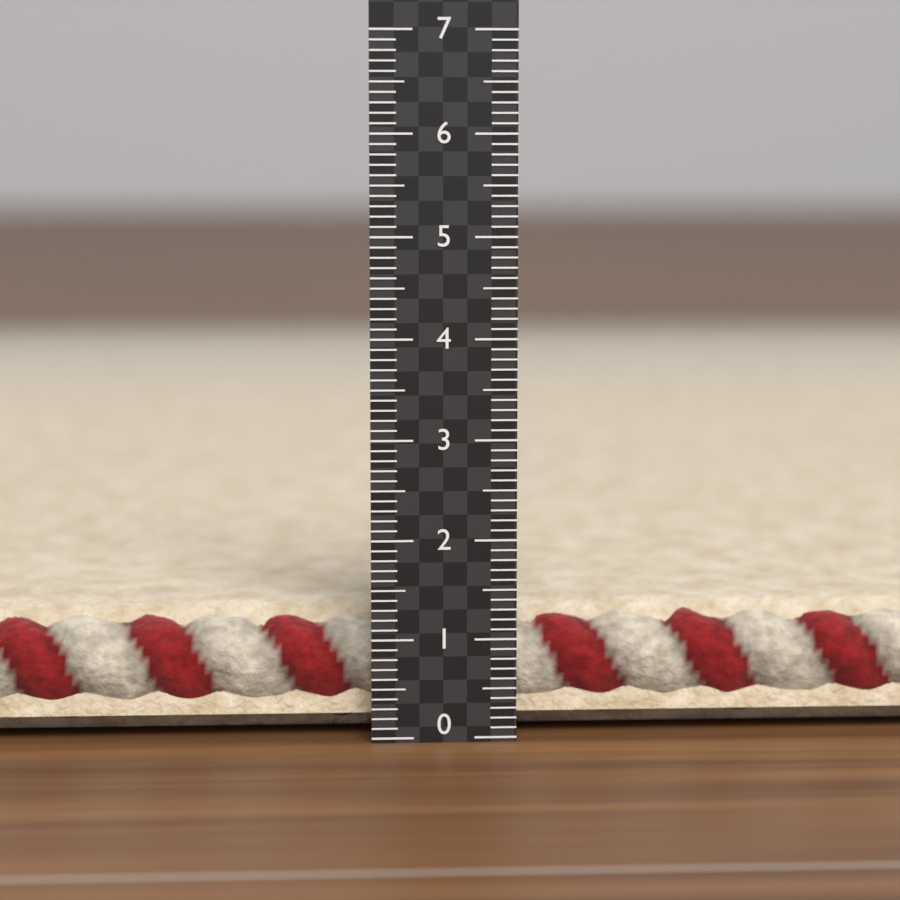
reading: 1.2 (no unit)
